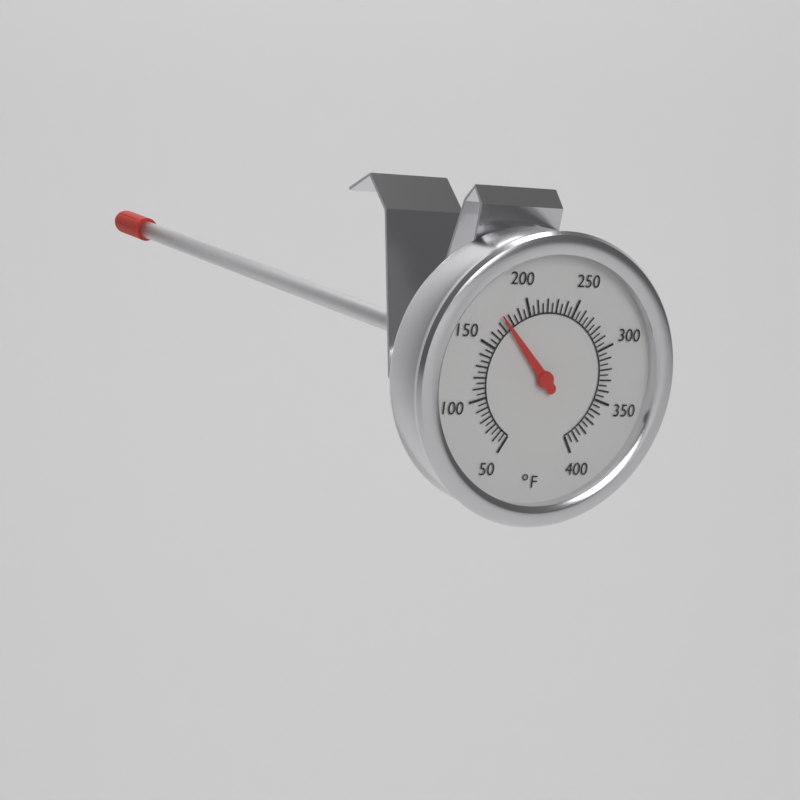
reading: 175 °F
